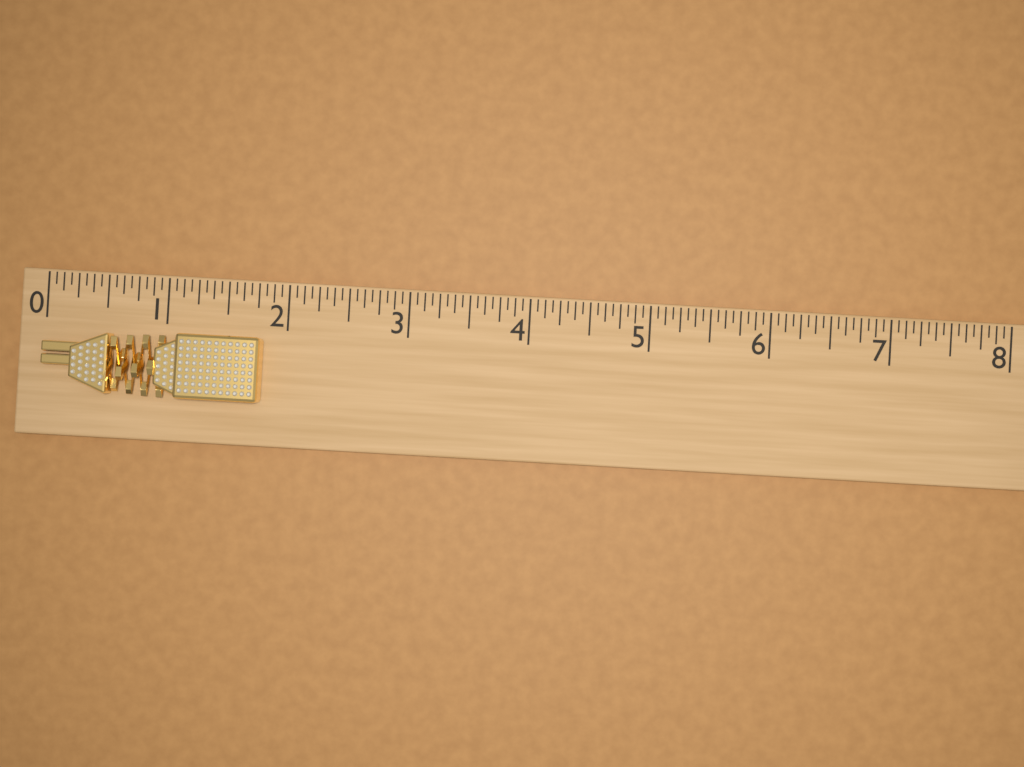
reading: 1.8125 (no unit)
